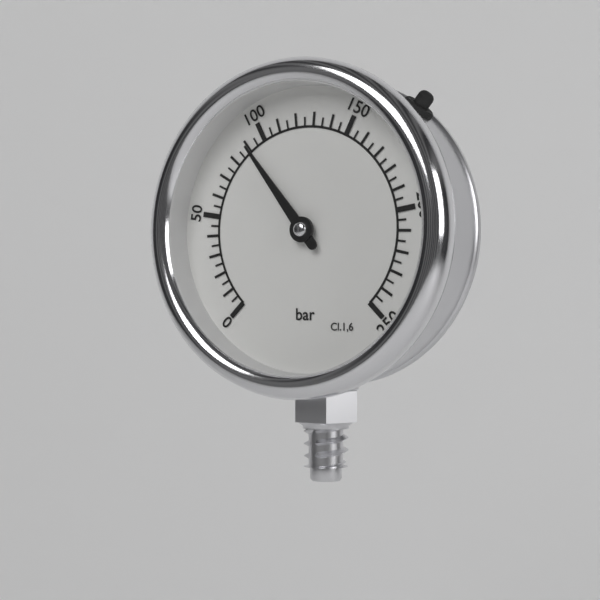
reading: 90 bar
